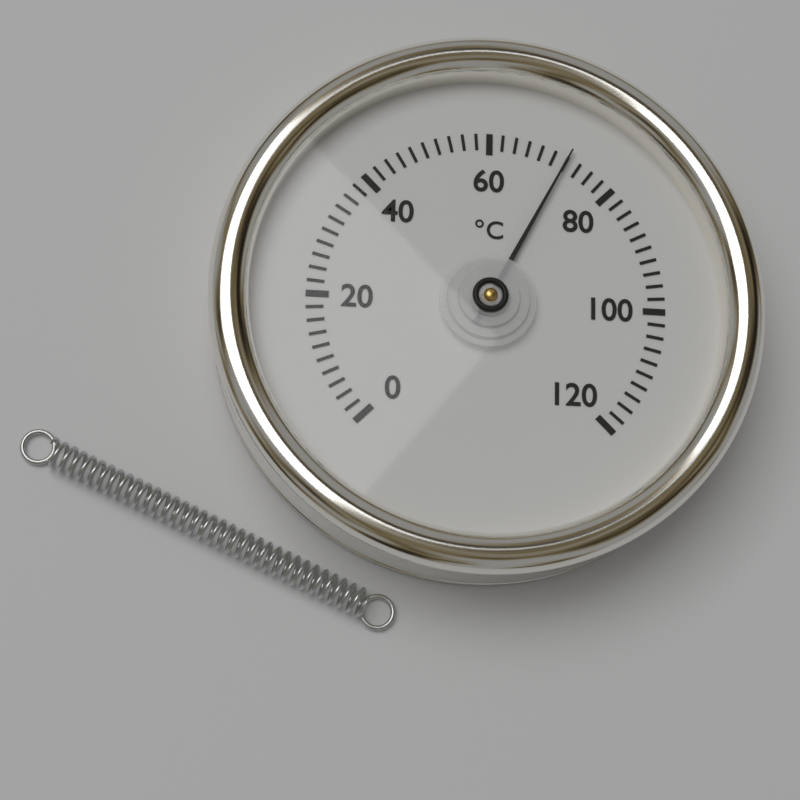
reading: 72 °C
